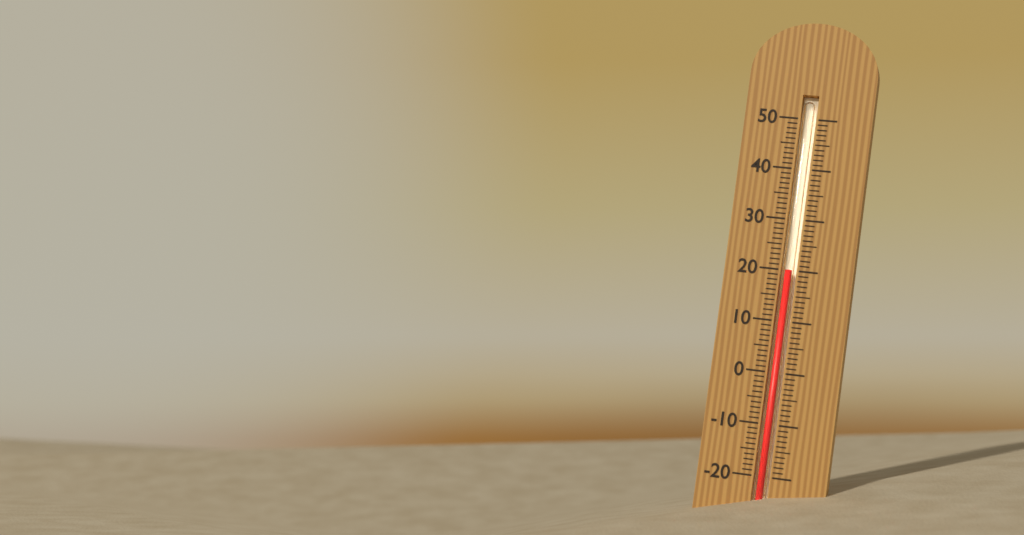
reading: 20 (no unit)
